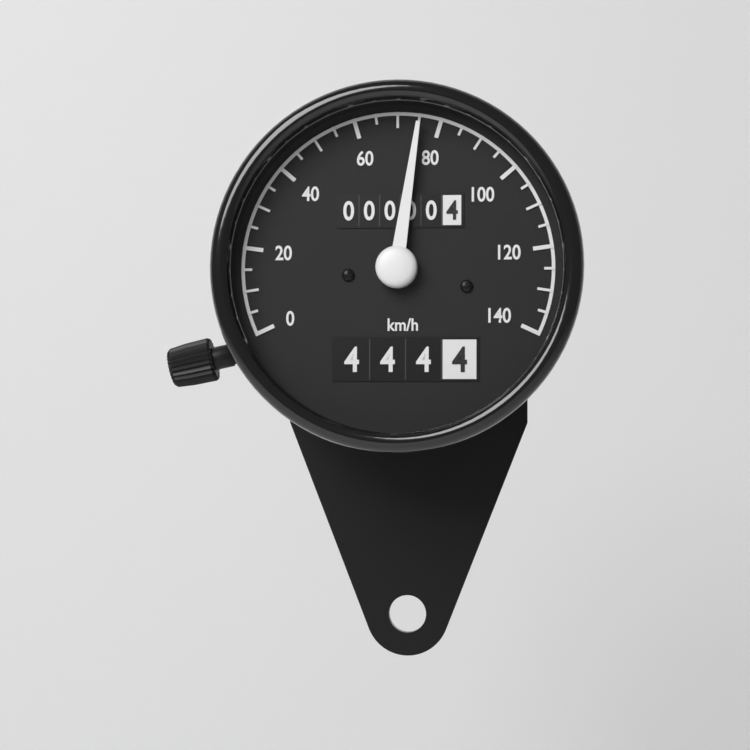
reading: 75 km/h
